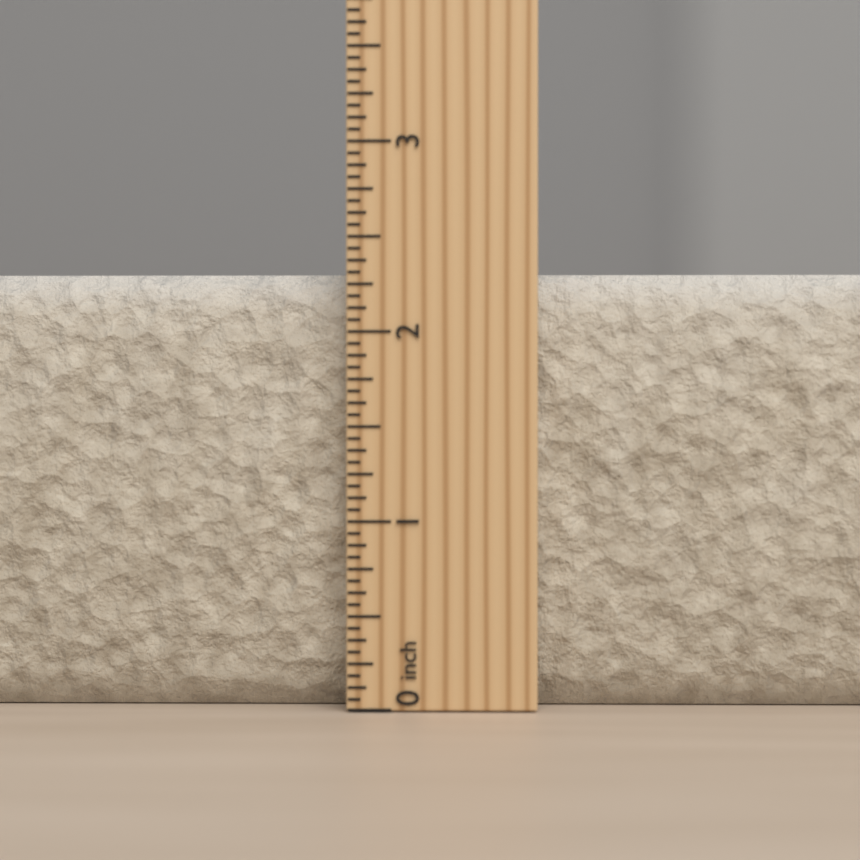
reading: 2.3125 inch
